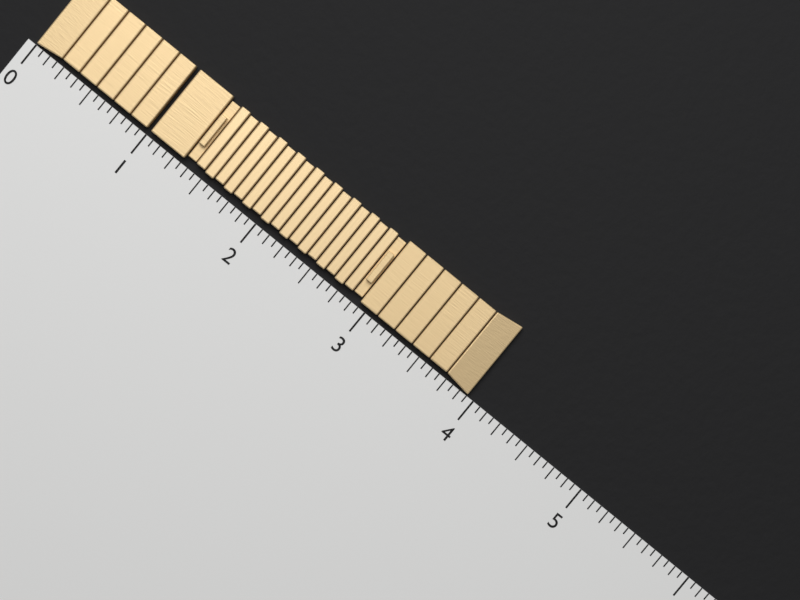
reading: 3.9375 (no unit)
